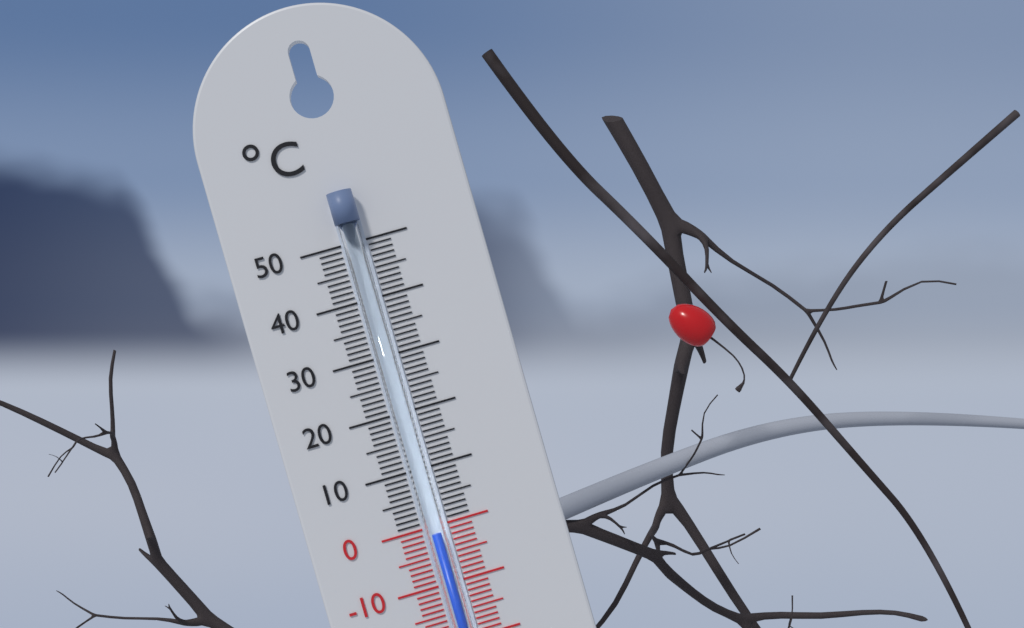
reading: -1 °C
